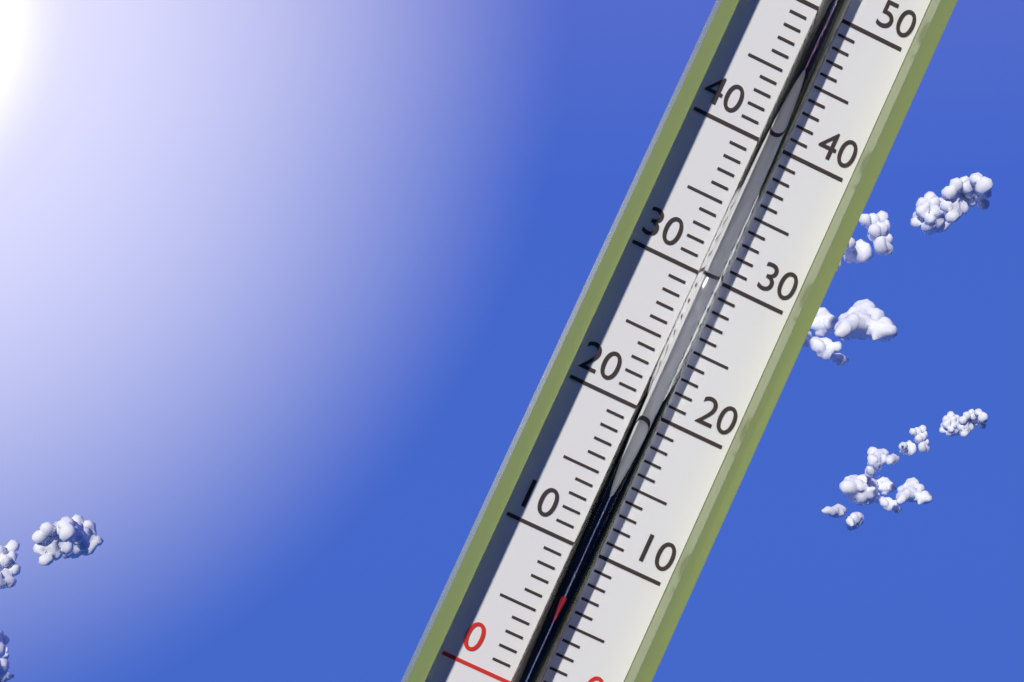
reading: 7 °C
